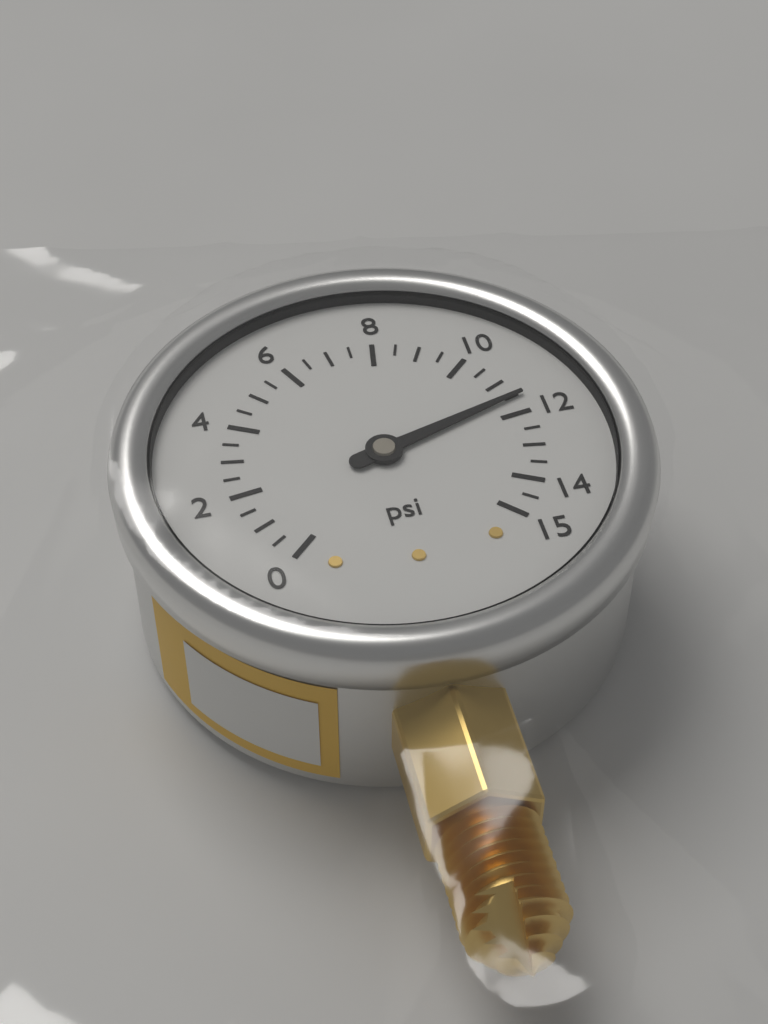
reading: 11.5 psi
